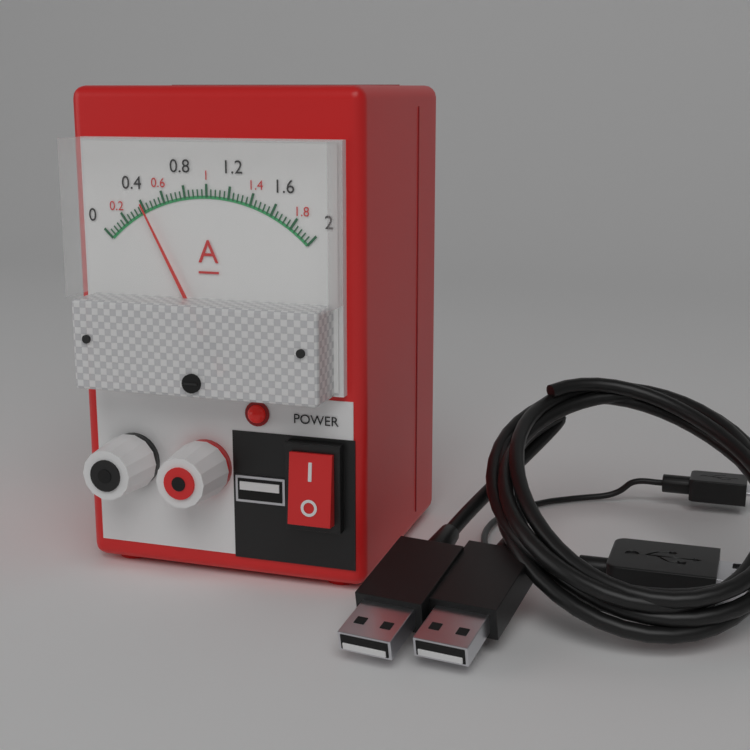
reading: 0.40 A
